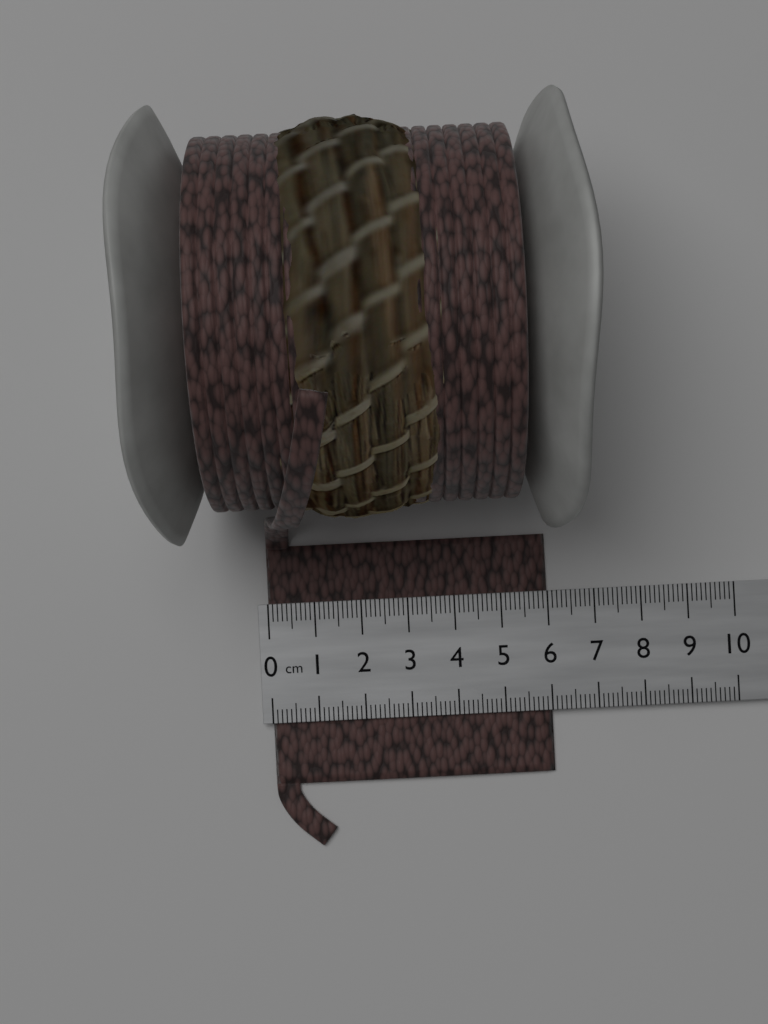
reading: 6.0 cm
